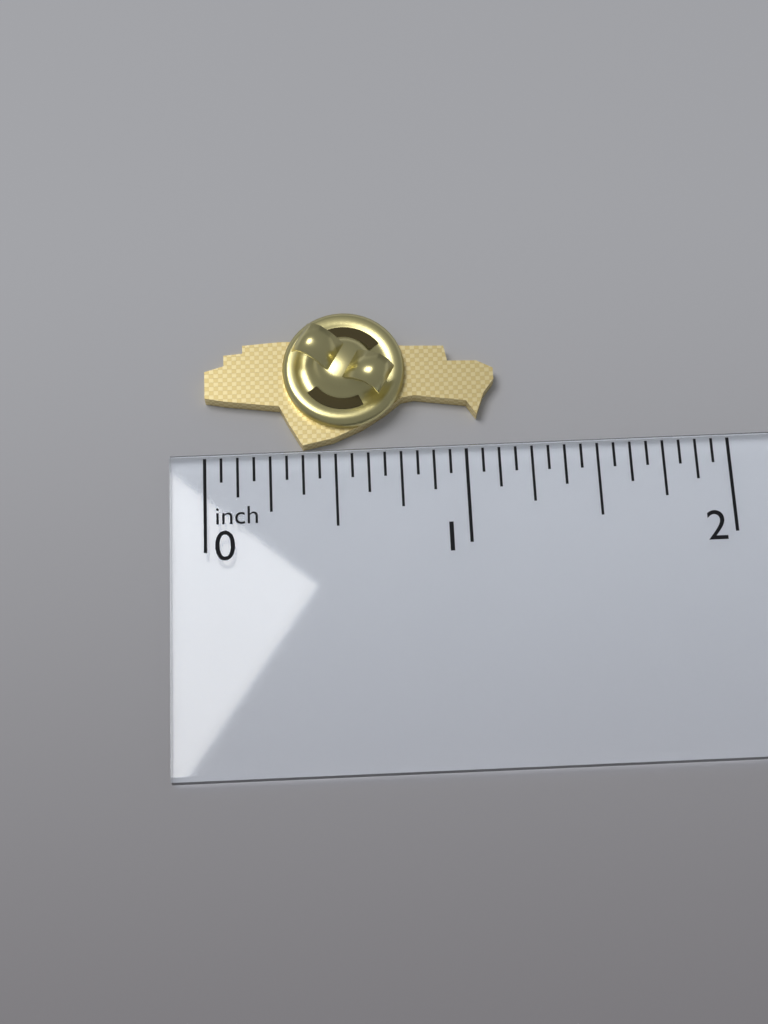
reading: 1.1250 inch
